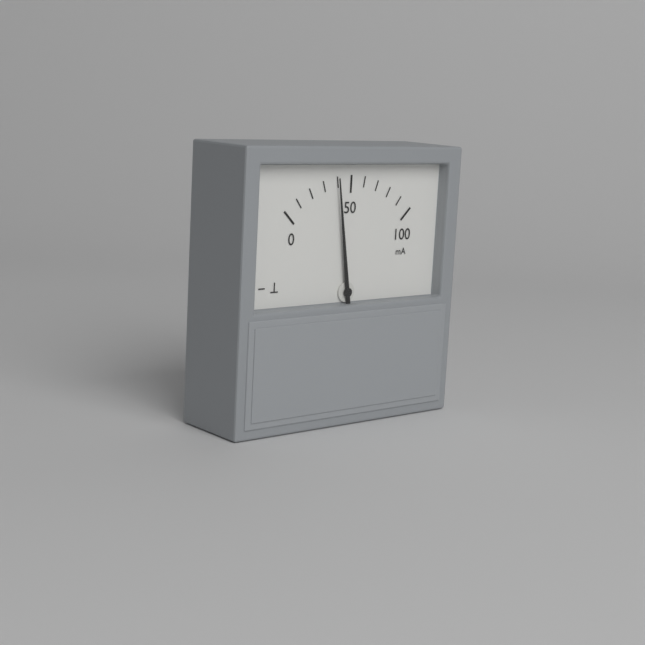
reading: 40 mA
